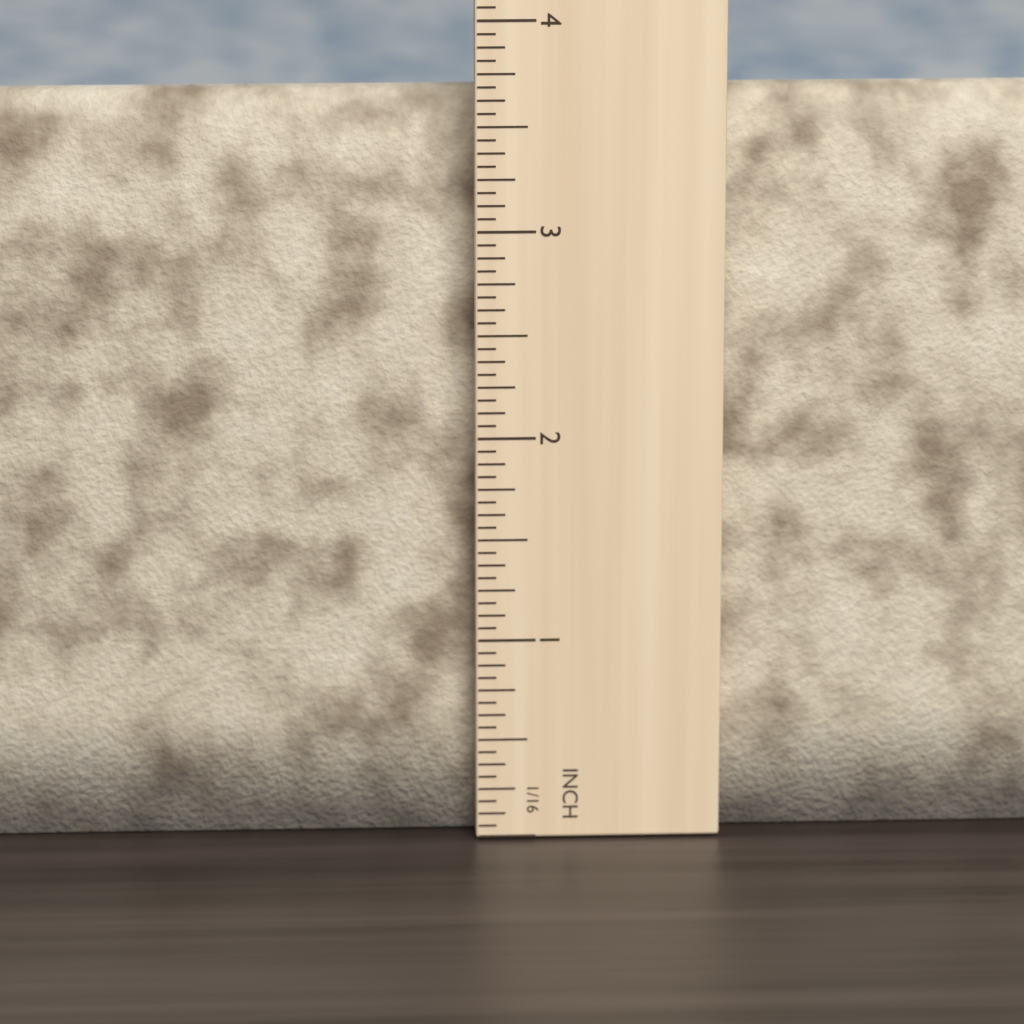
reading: 3.6250 in
